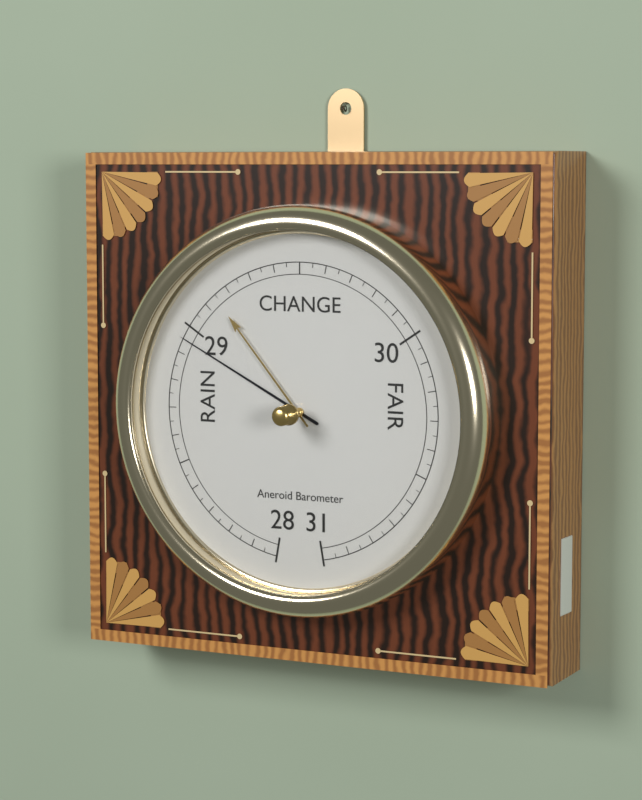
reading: 28.95 inHg
